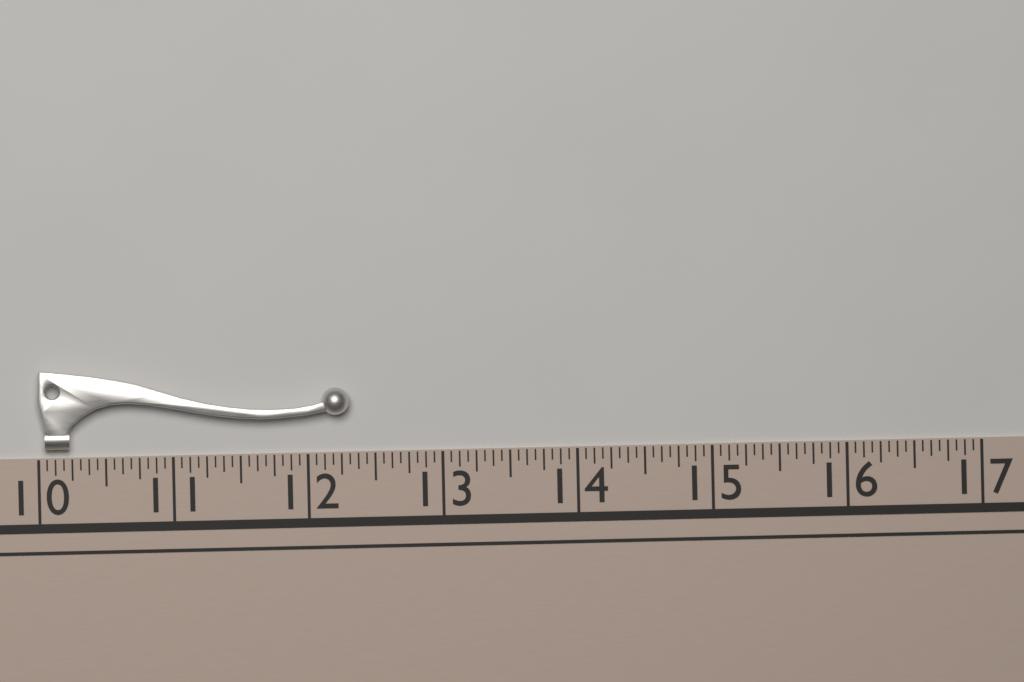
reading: 12.3125 (no unit)
